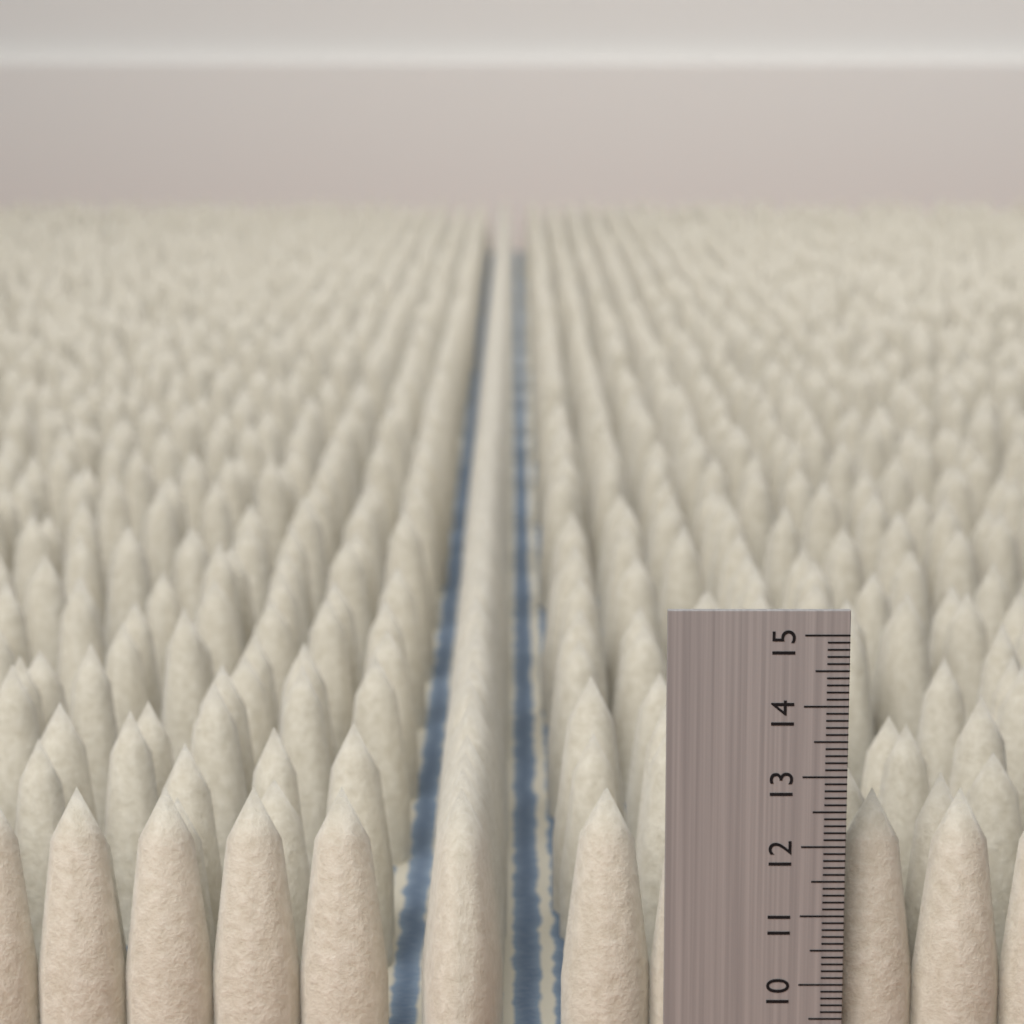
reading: 12.6 (no unit)
